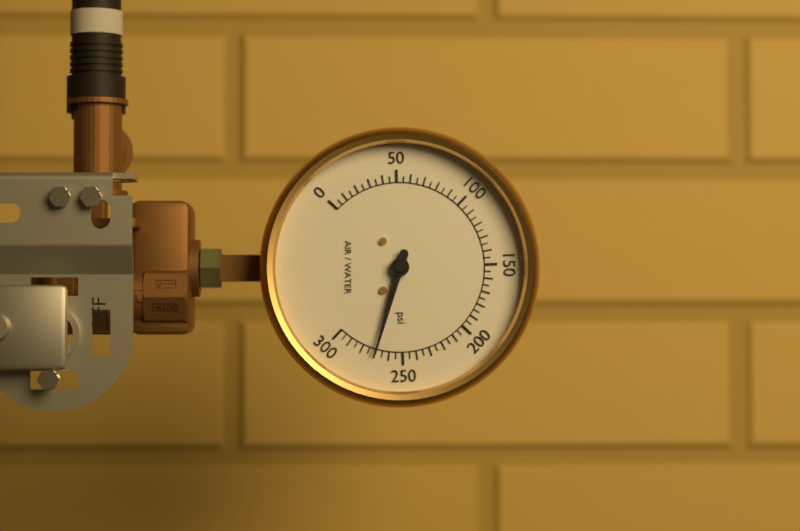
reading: 270 psi
